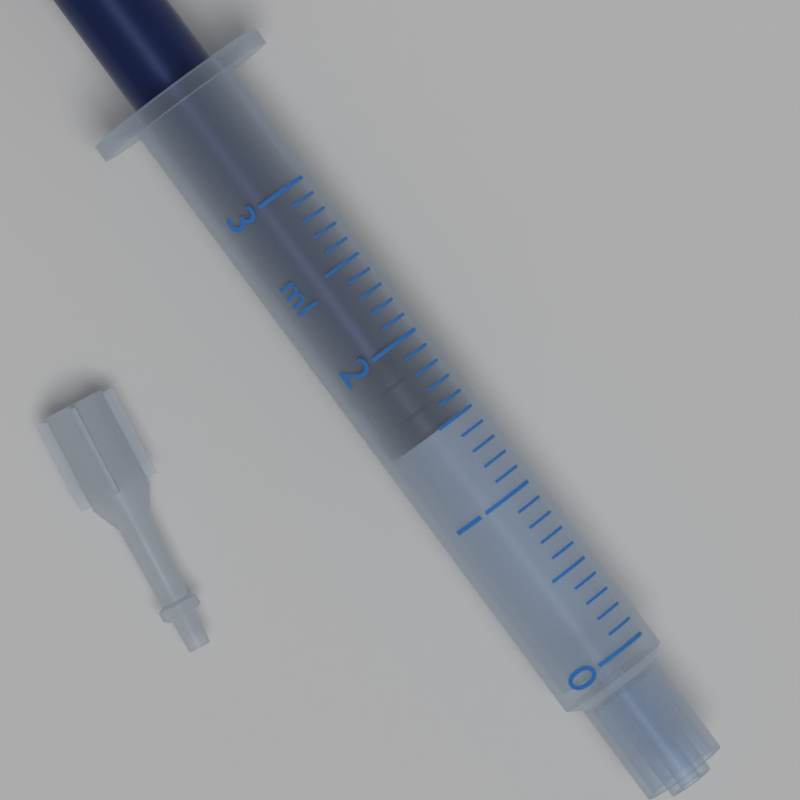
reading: 1.5 ml
